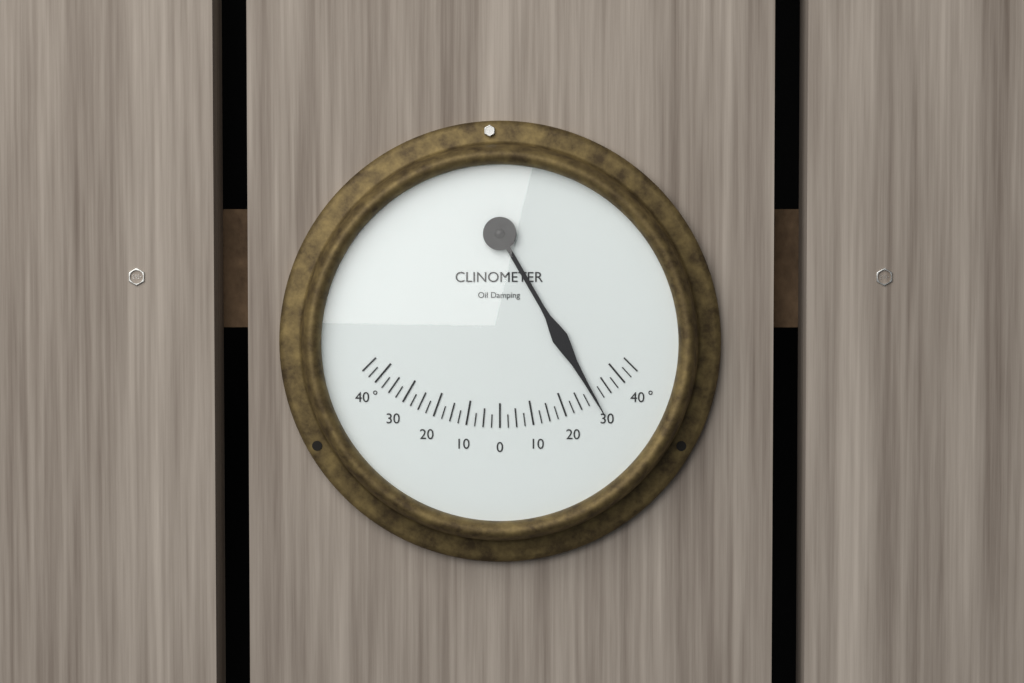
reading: 30.0 °
